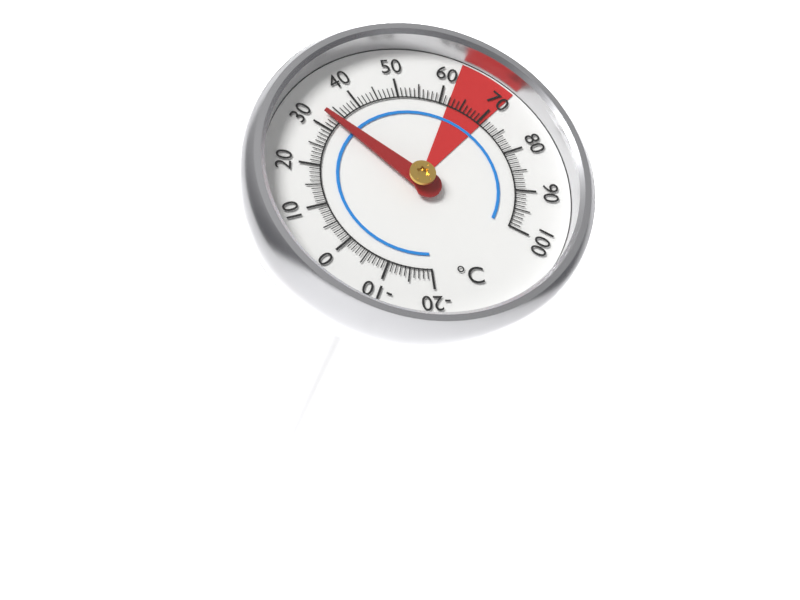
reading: 33 °C
